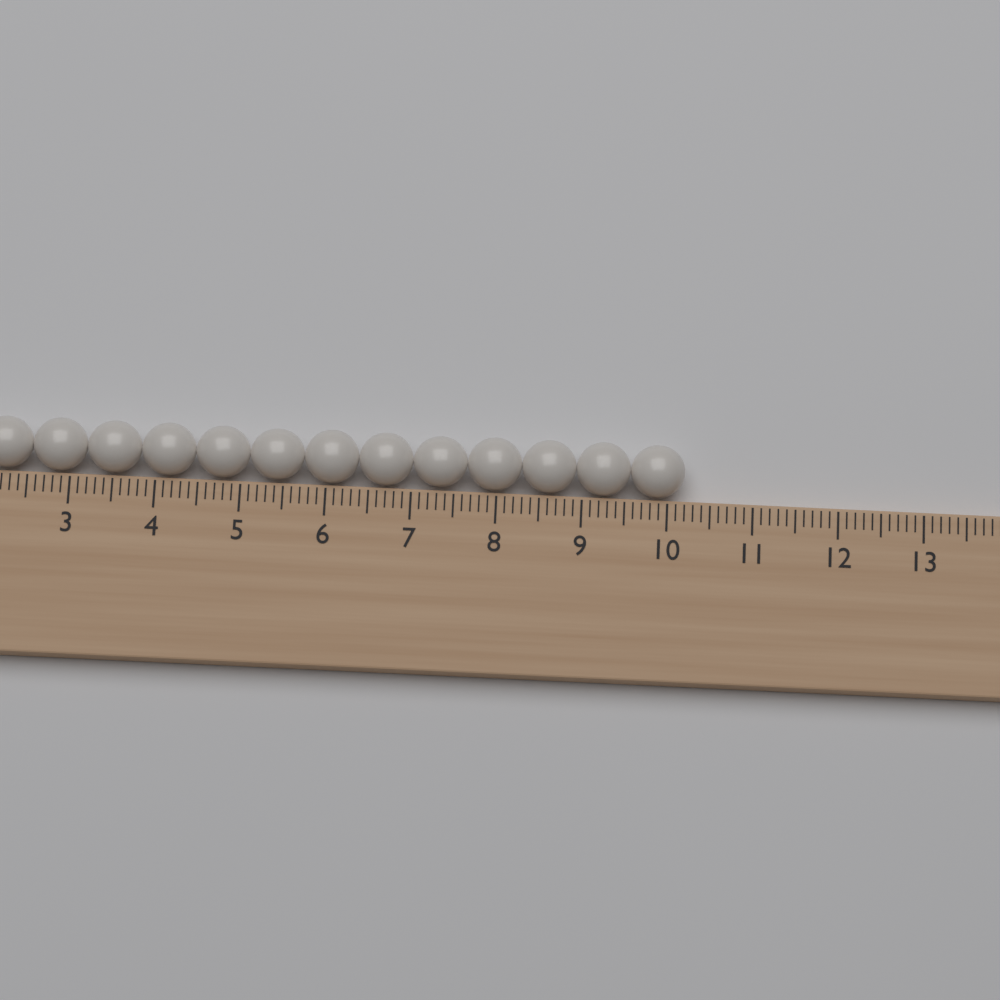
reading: 10.2 (no unit)
